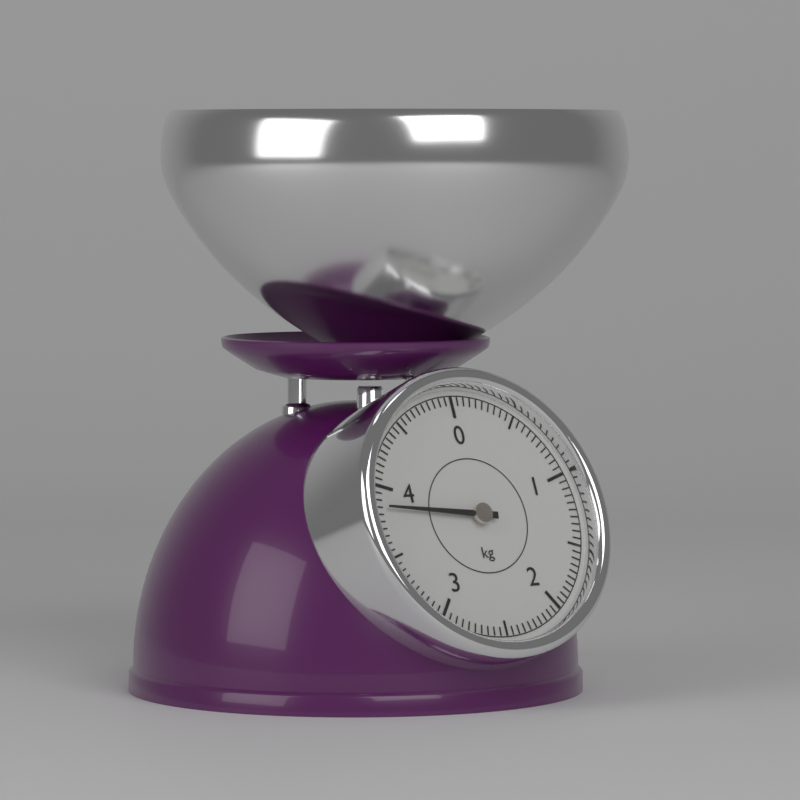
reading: 3.85 kg
